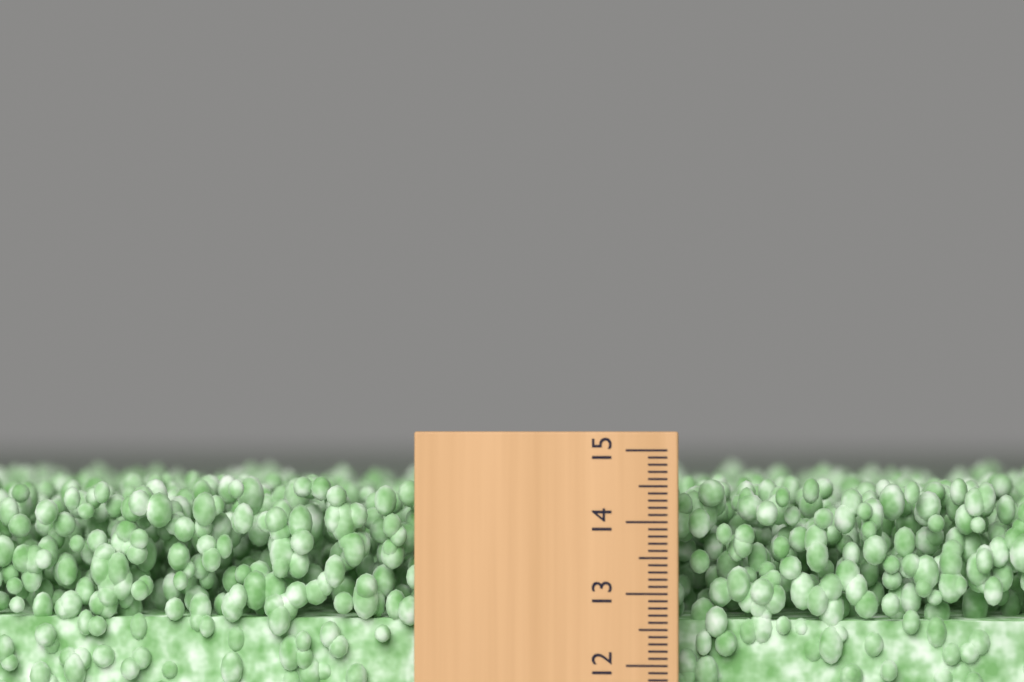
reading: 14.6 (no unit)
